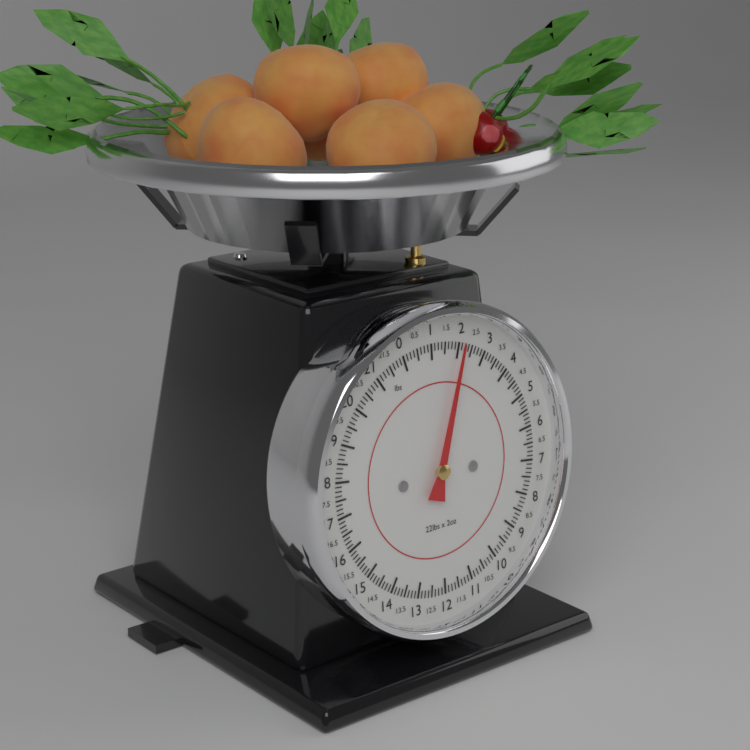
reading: 2.125 lbs
